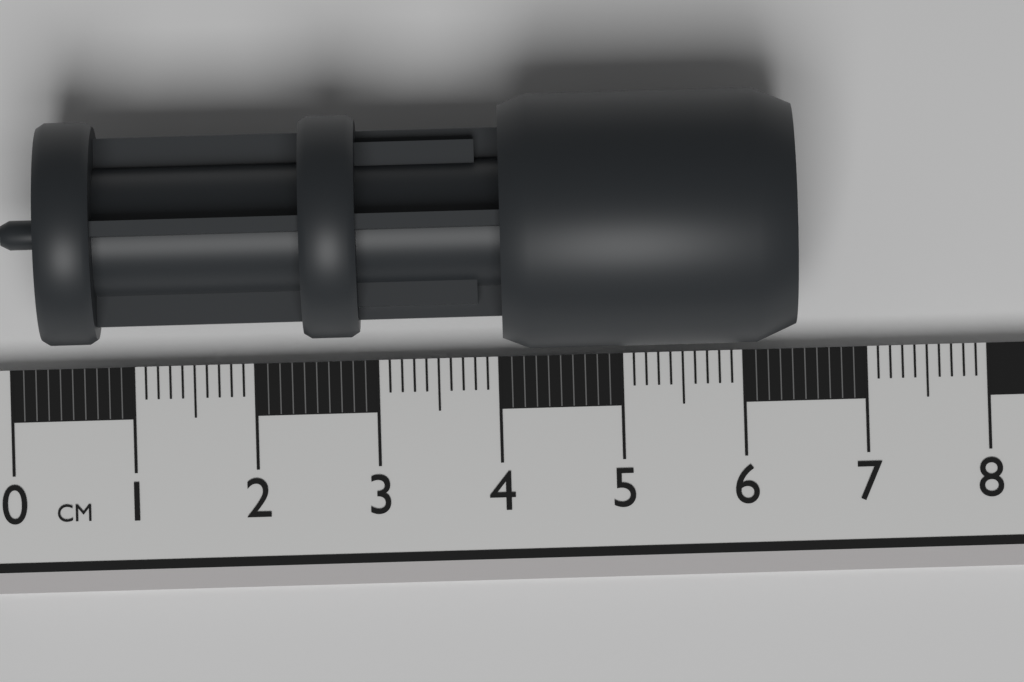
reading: 6.4 cm
